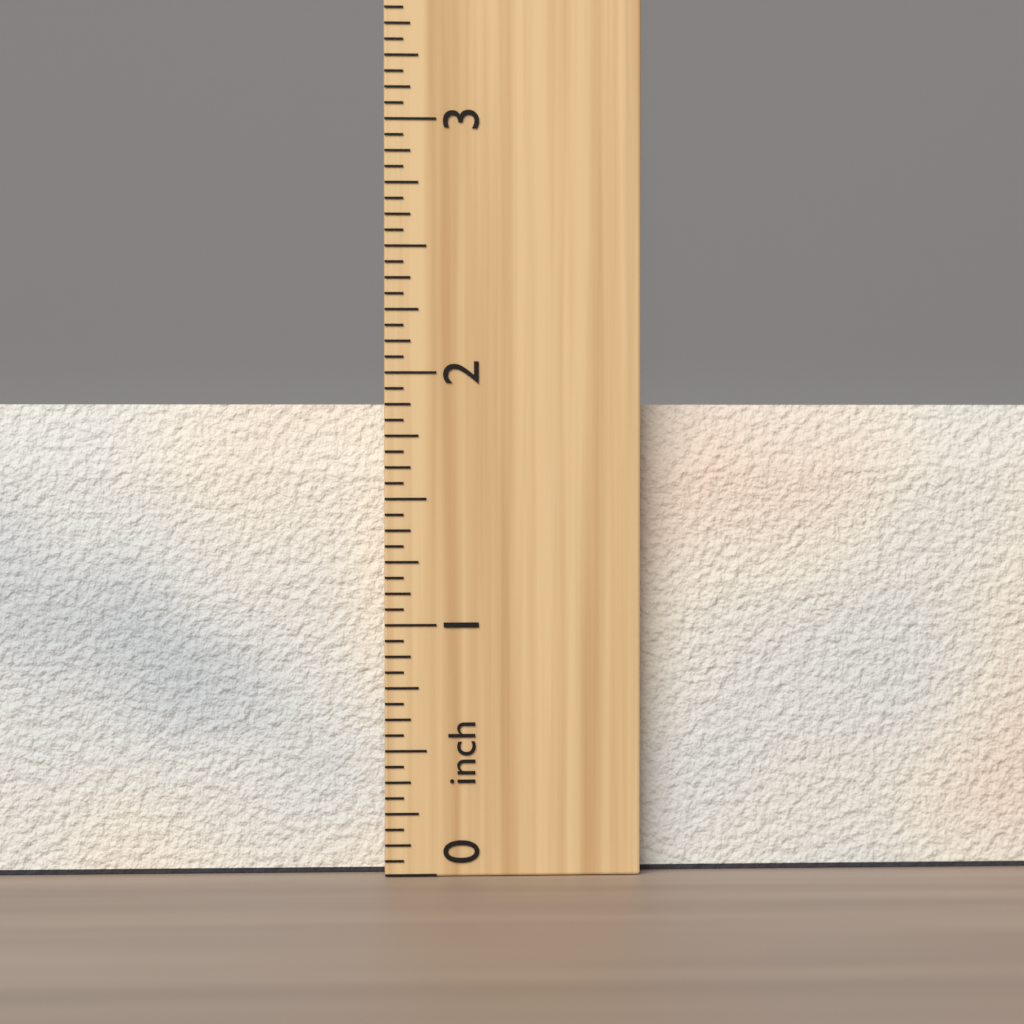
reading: 1.8750 inch
